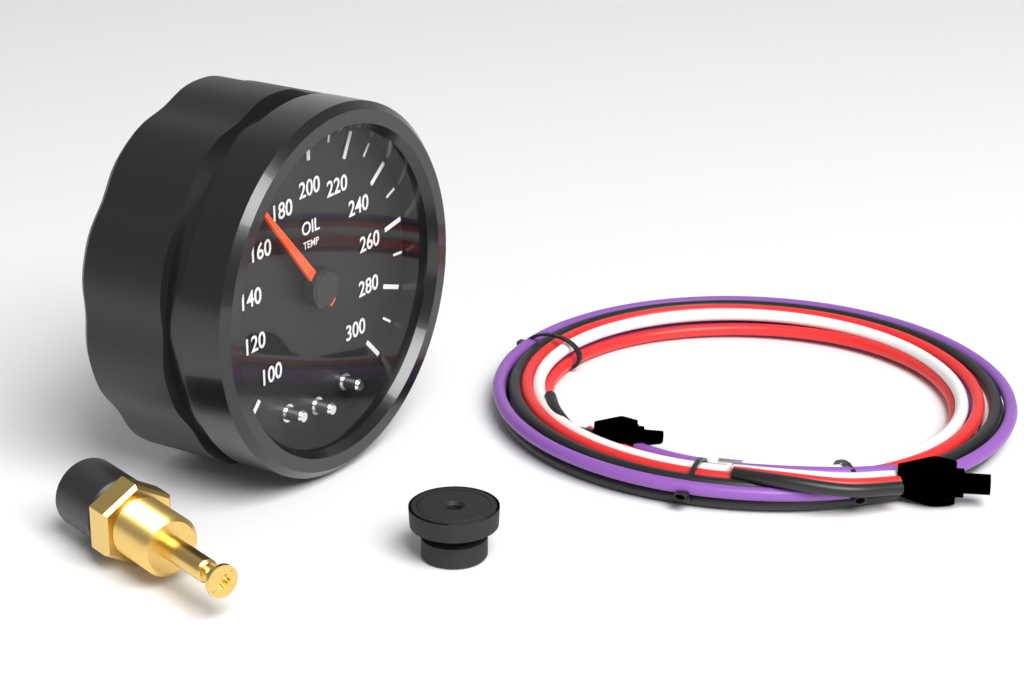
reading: 170 (no unit)
